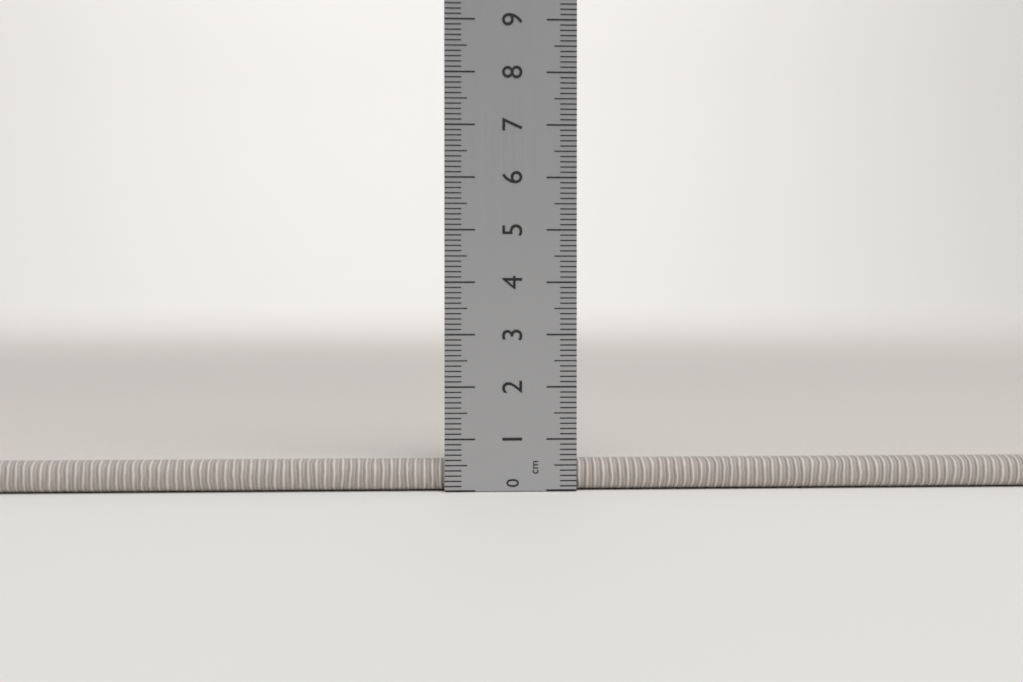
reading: 0.6 cm
